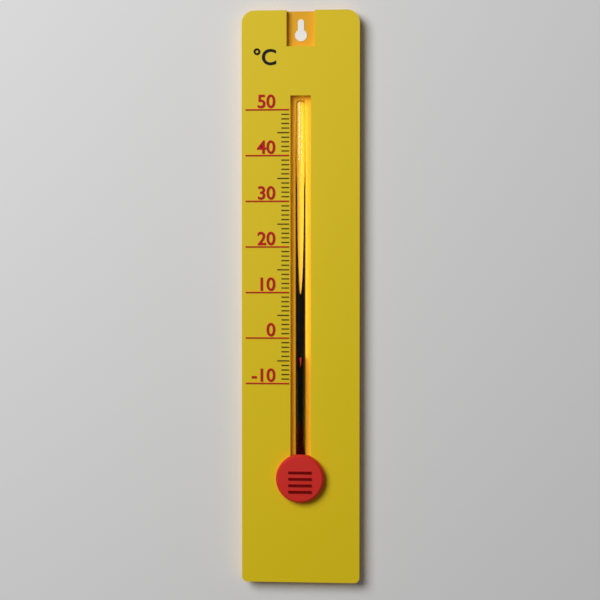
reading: -4 °C
